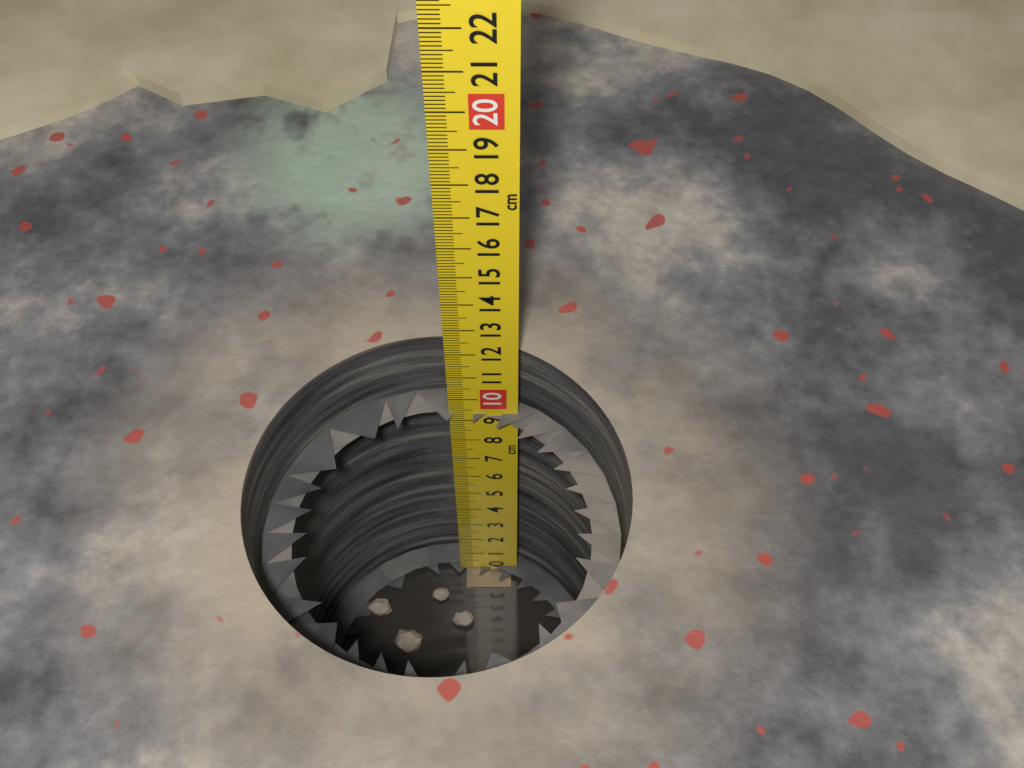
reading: 9.3 cm
